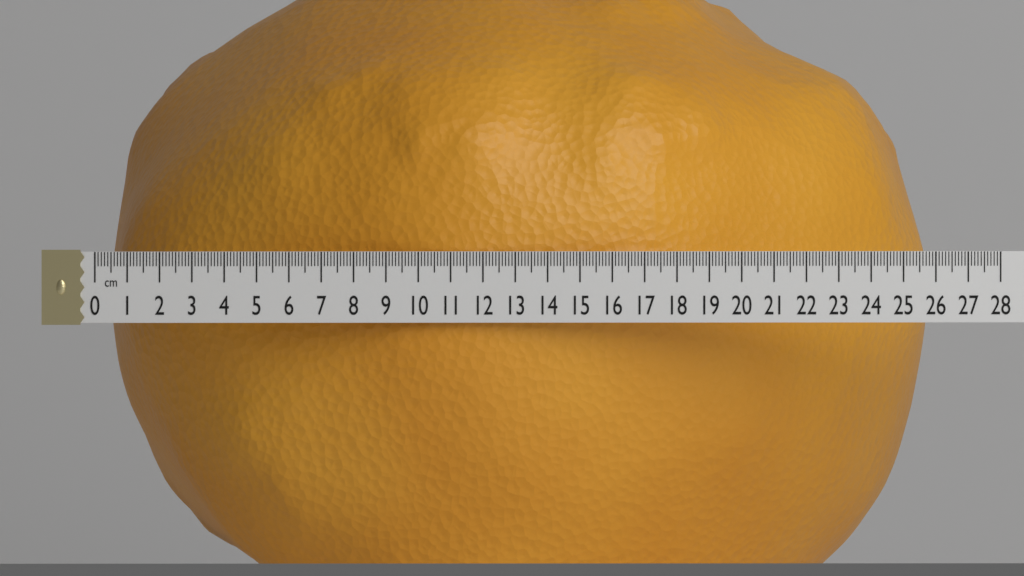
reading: 25.4 cm
